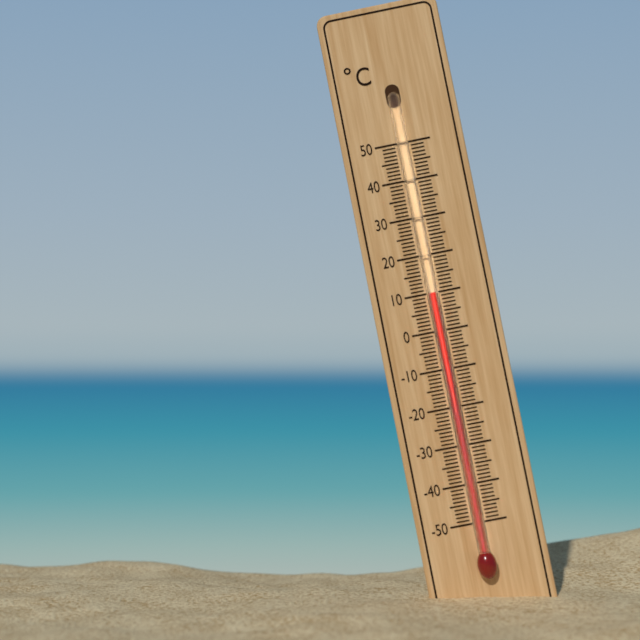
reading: 10 °C
